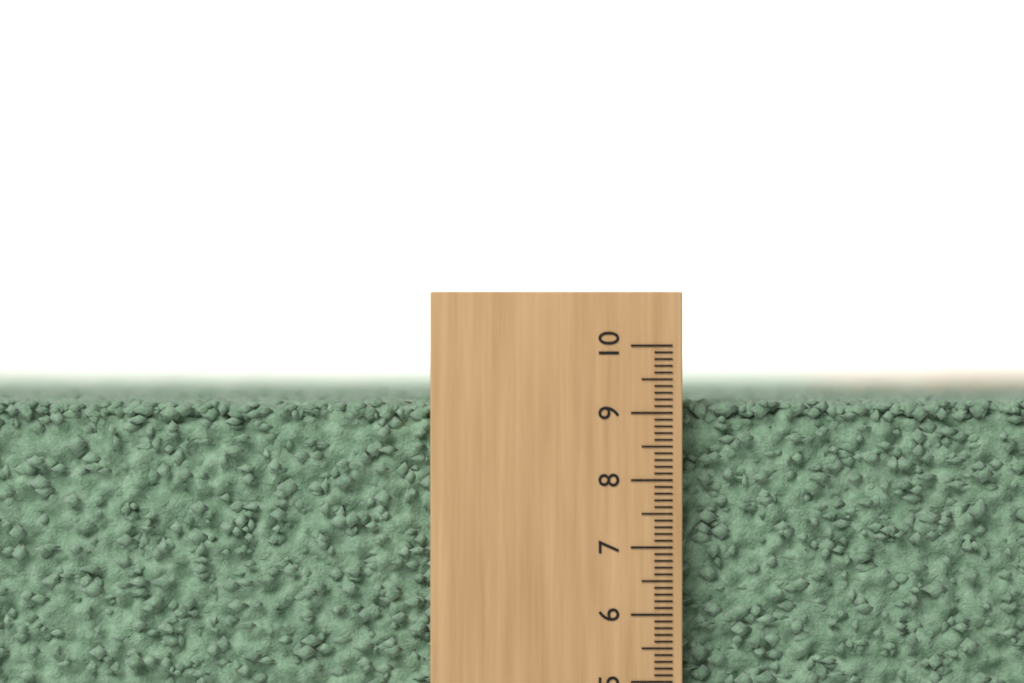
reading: 9.2 (no unit)
